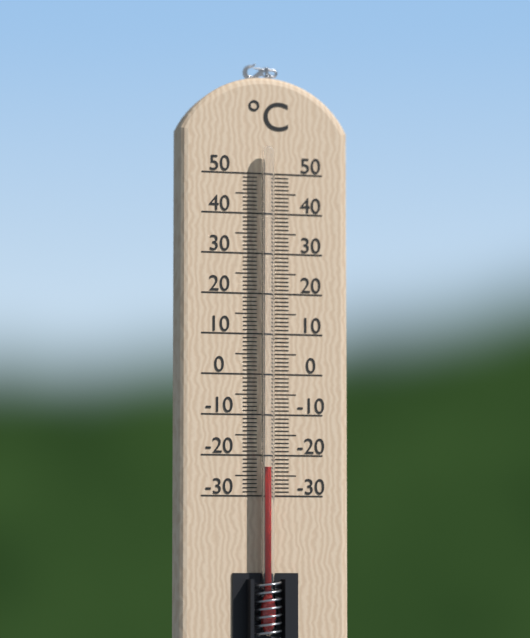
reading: -23 °C
